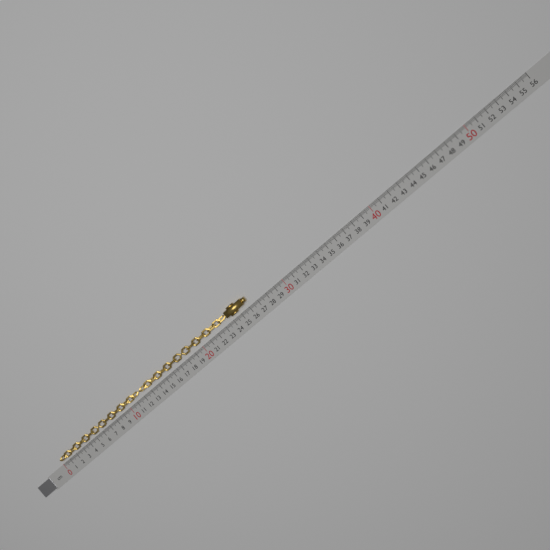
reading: 26.2 cm
